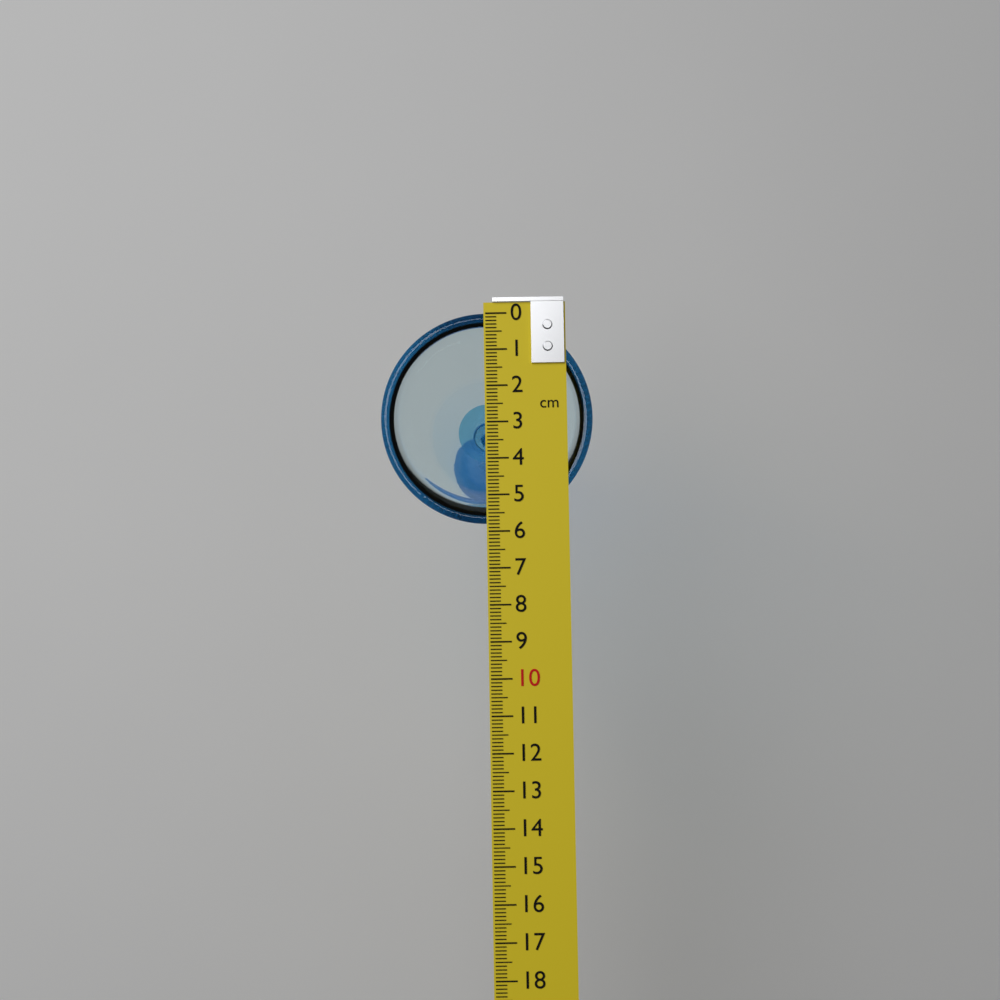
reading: 5.8 cm
